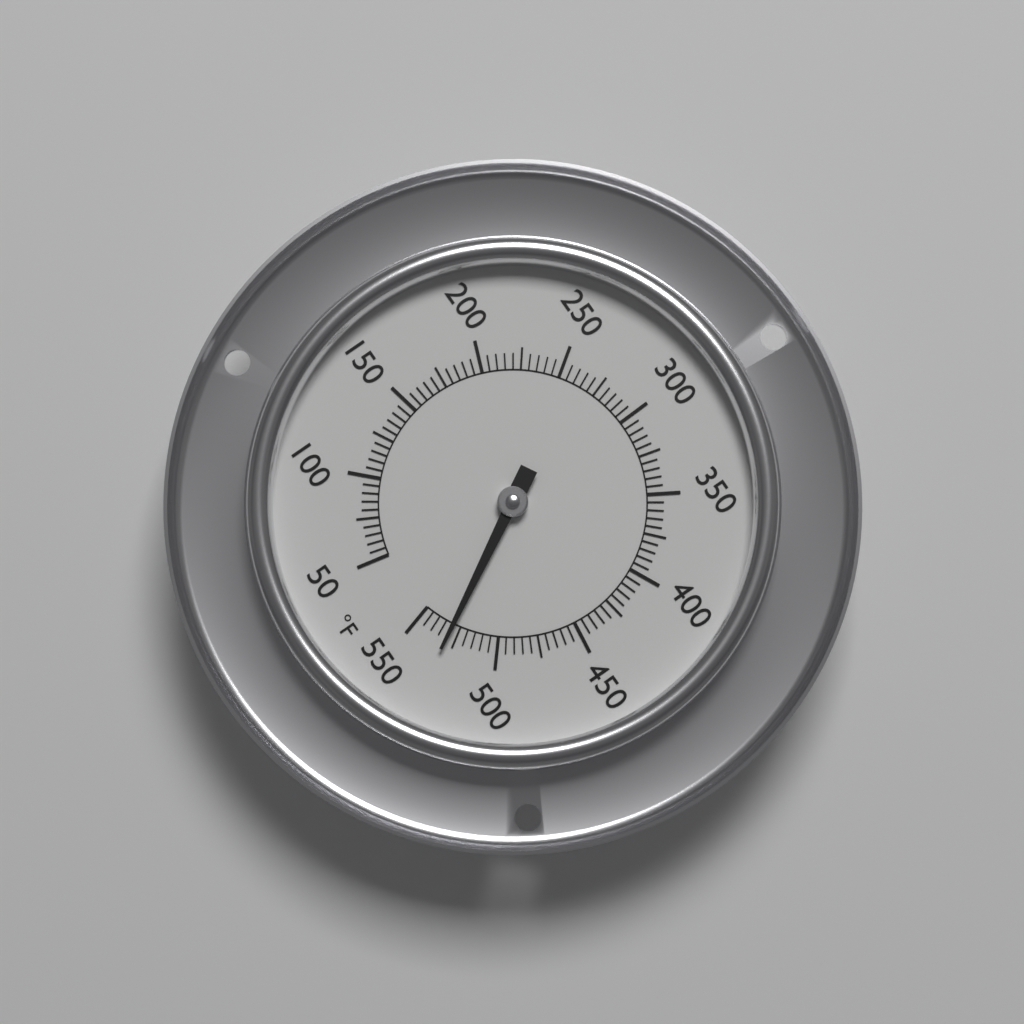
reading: 530 °F
